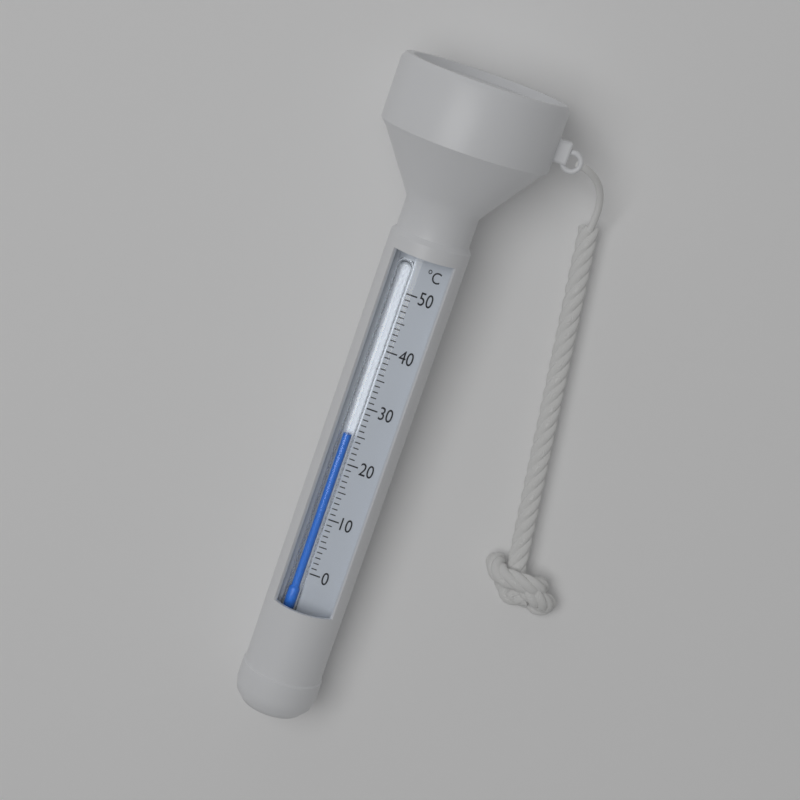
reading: 25 °C
